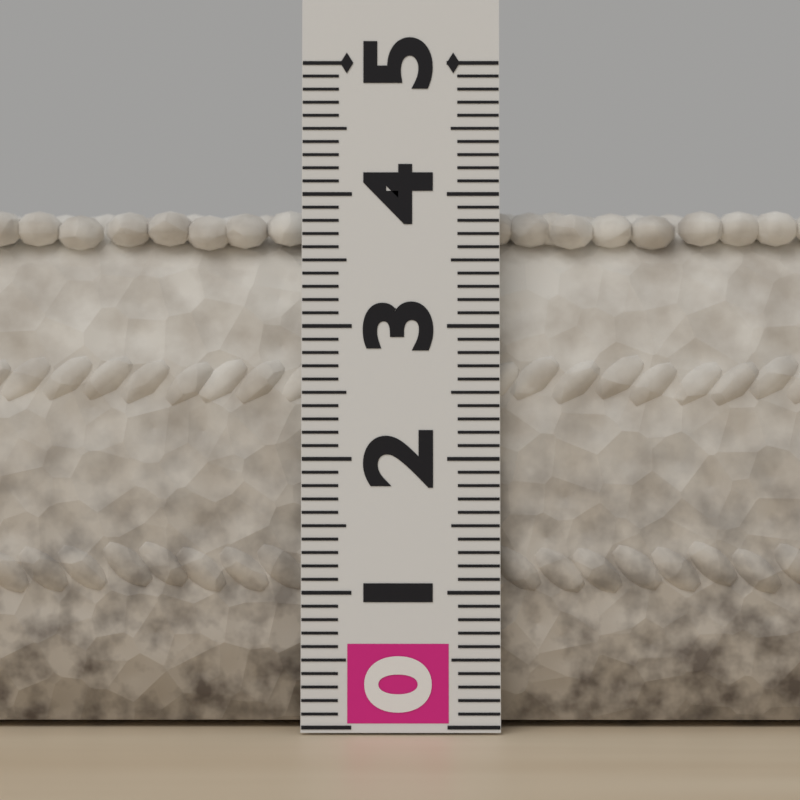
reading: 3.9 (no unit)
